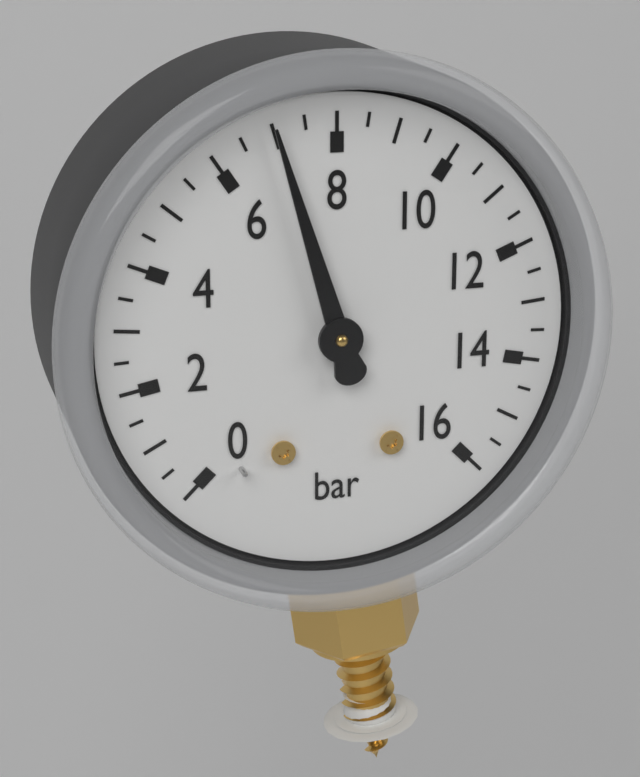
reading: 7.0 bar
